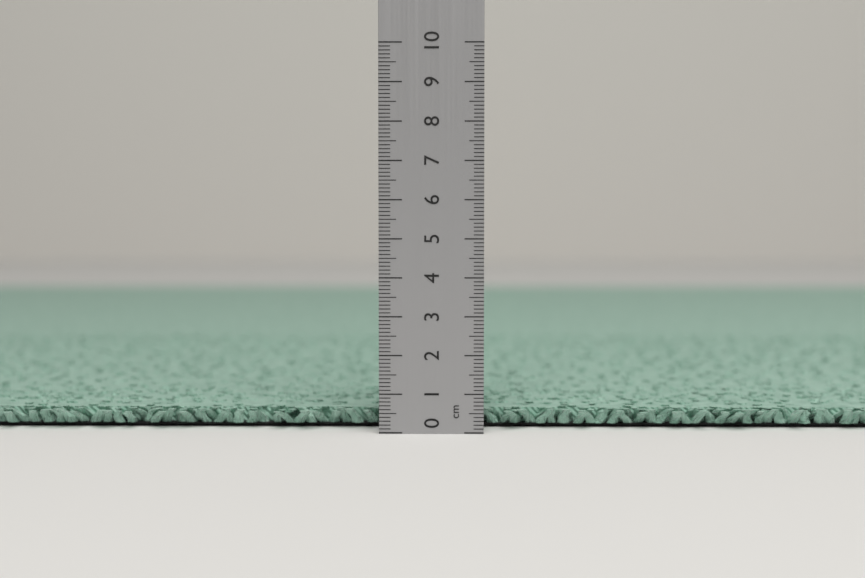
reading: 0.5 cm
